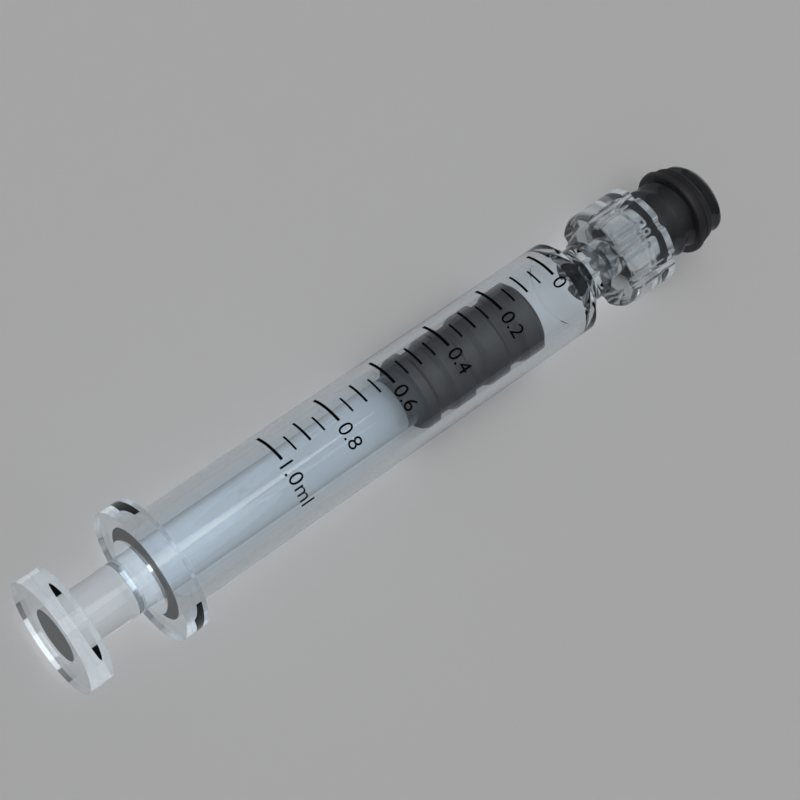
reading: 0.10 ml
